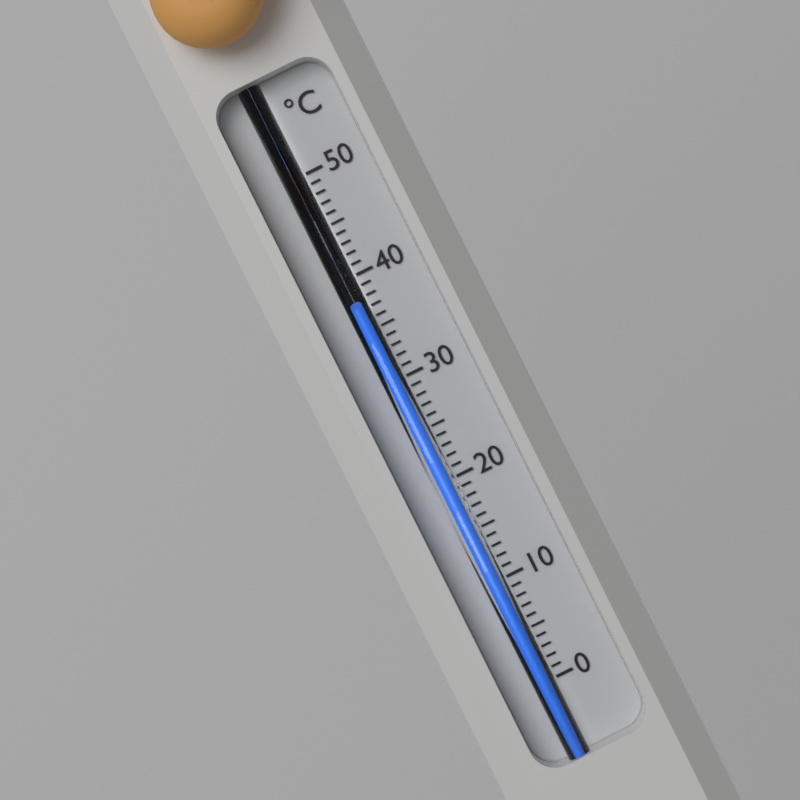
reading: 37 °C
